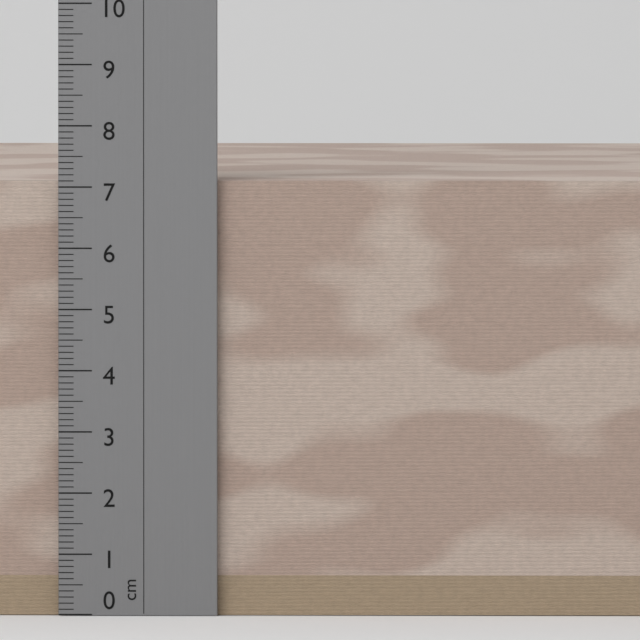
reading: 7.1 cm
